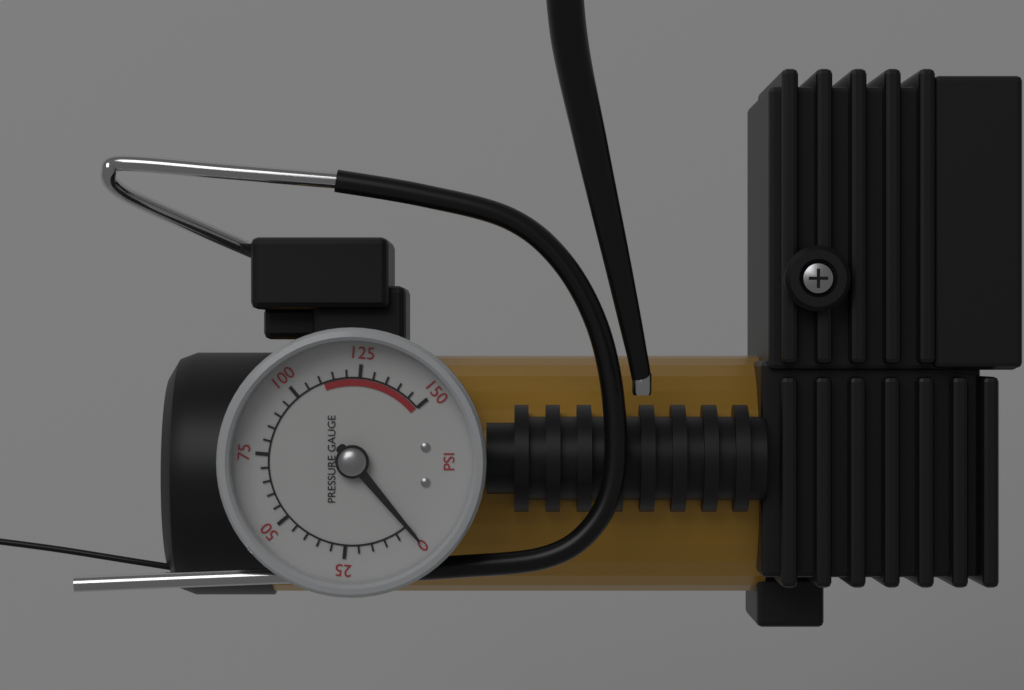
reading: 0 psi
